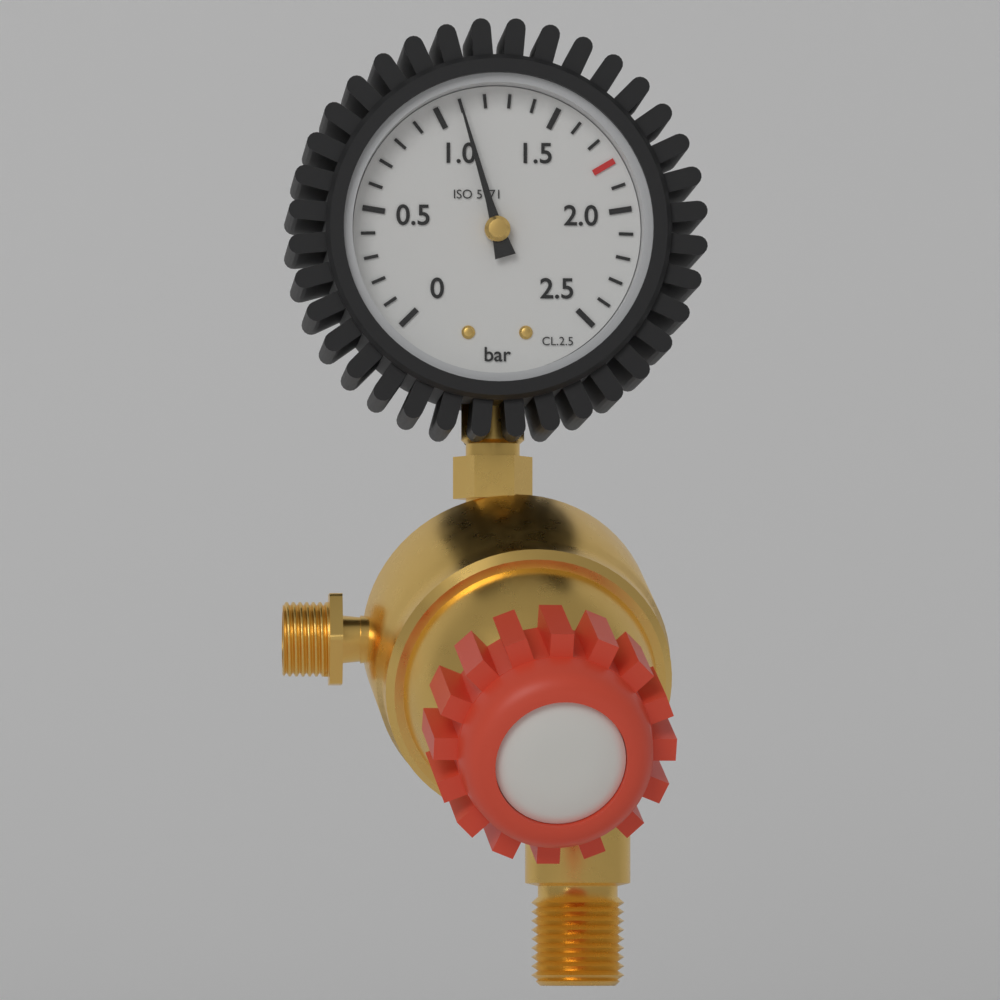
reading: 1.1 bar
